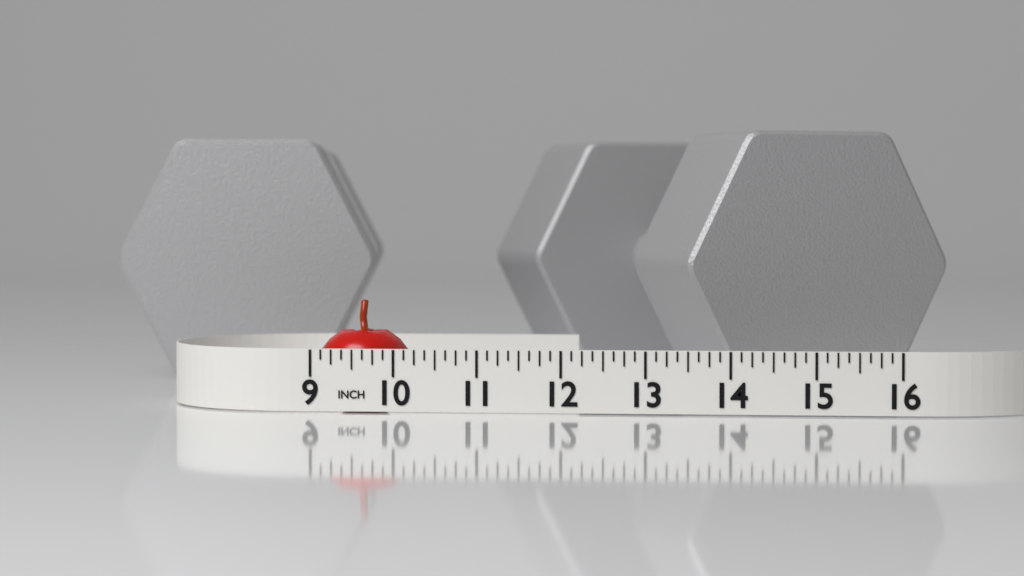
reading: 10.125 in
